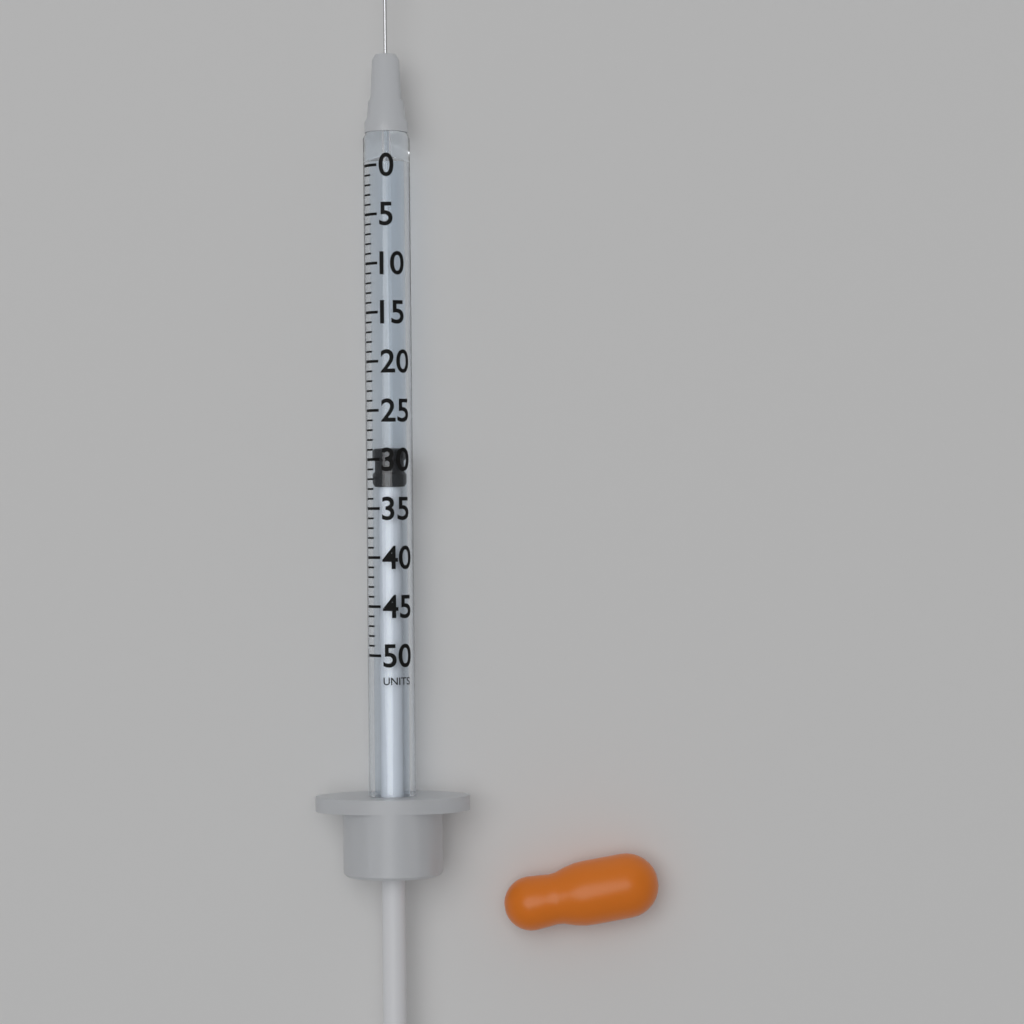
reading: 29 units
